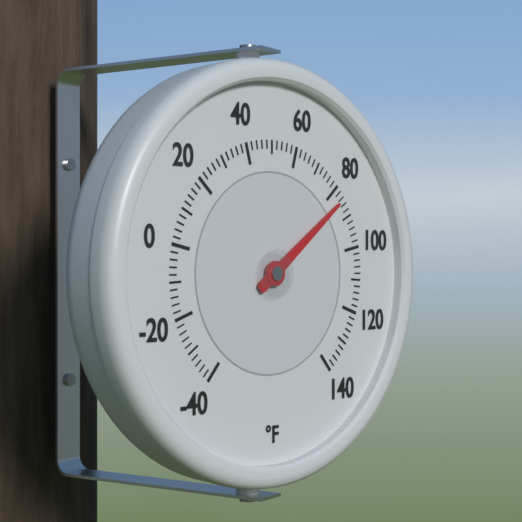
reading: 84 °F
